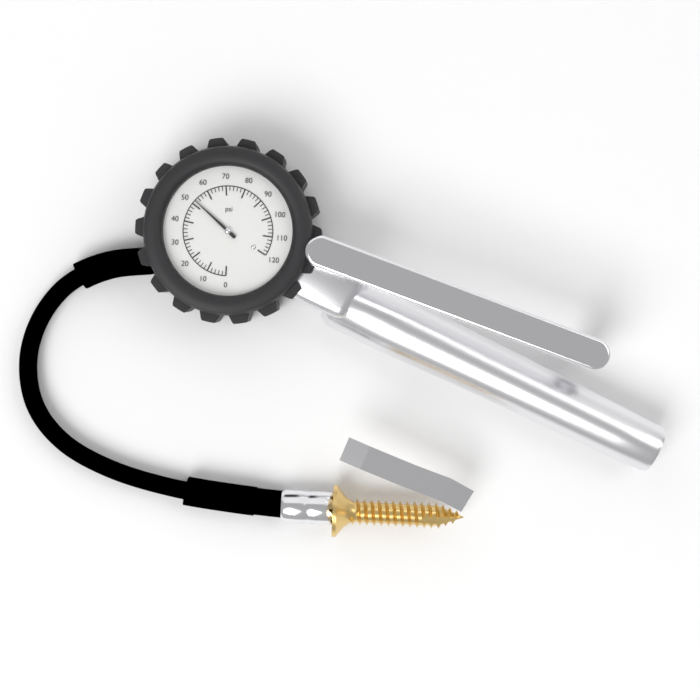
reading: 52 psi
